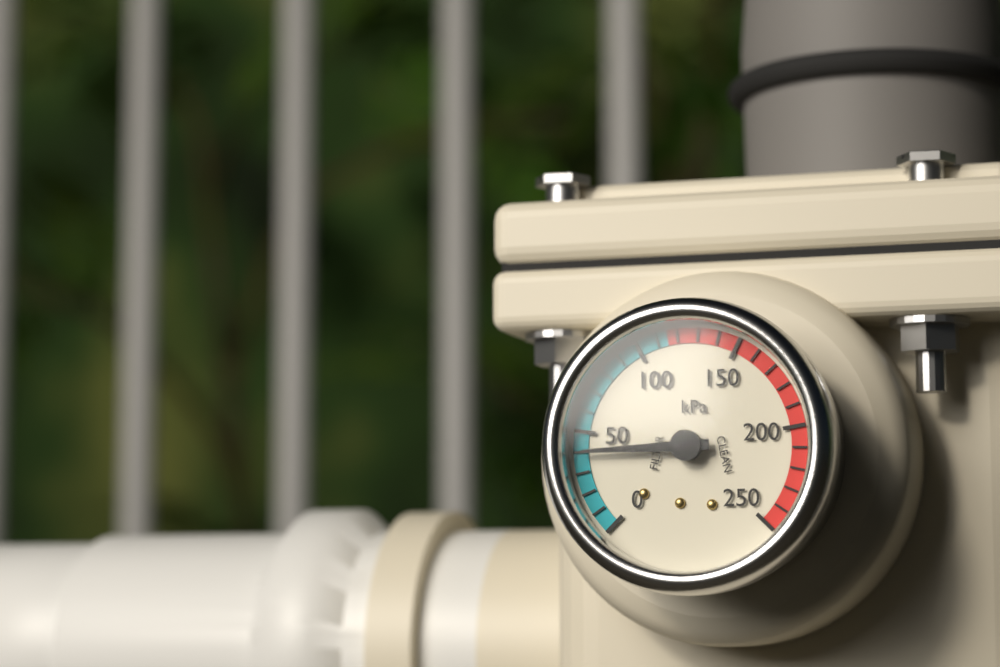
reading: 40 kPa
